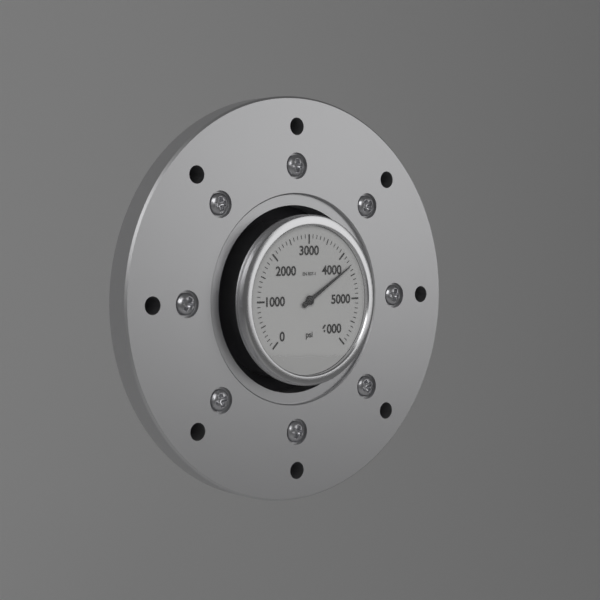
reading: 4300 psi
